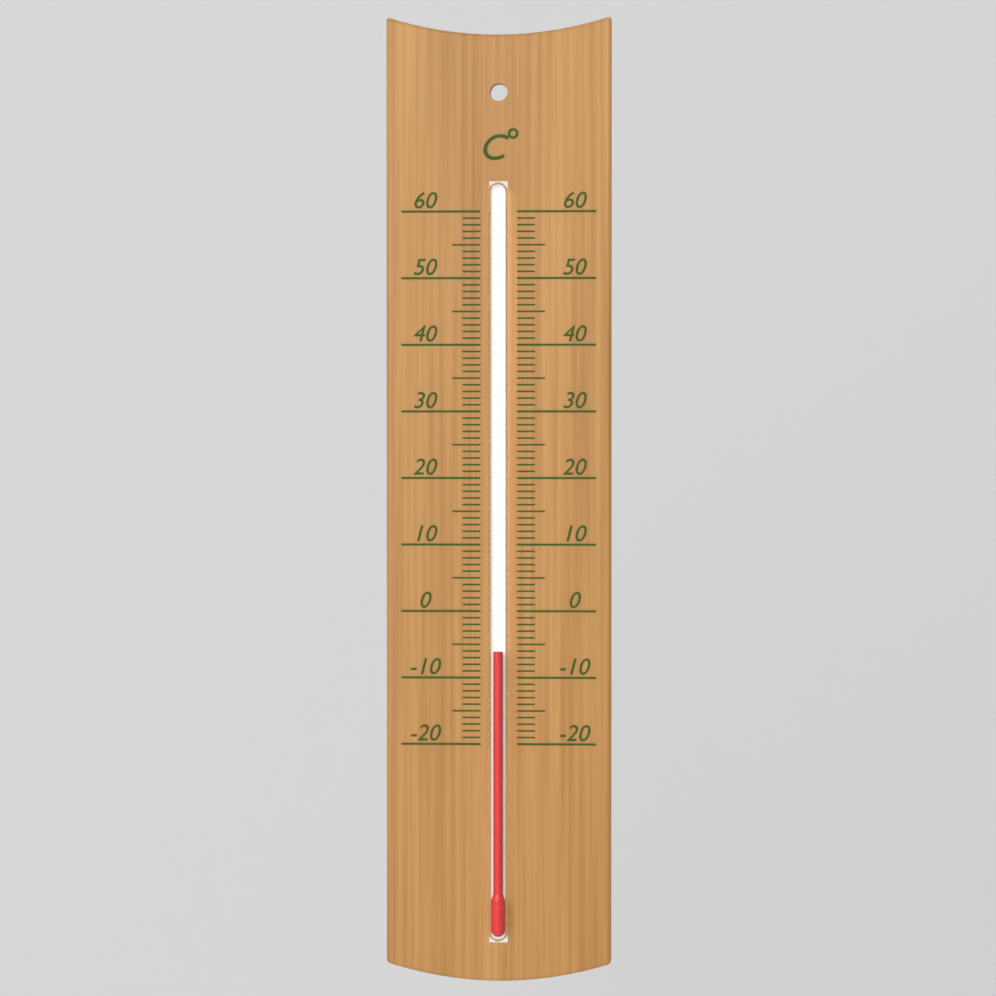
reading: -6 °C
